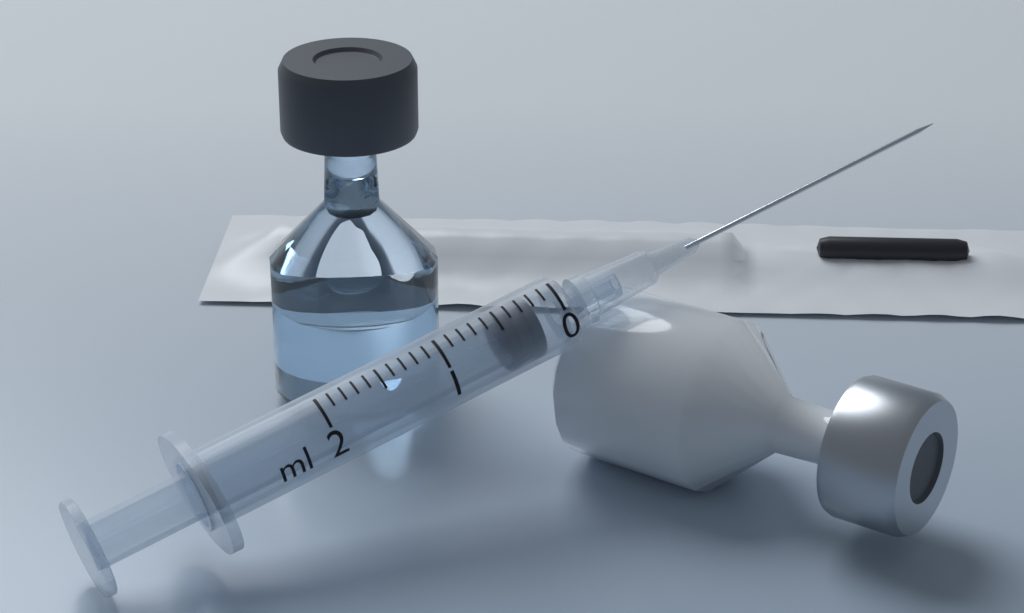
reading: 0.2 ml
